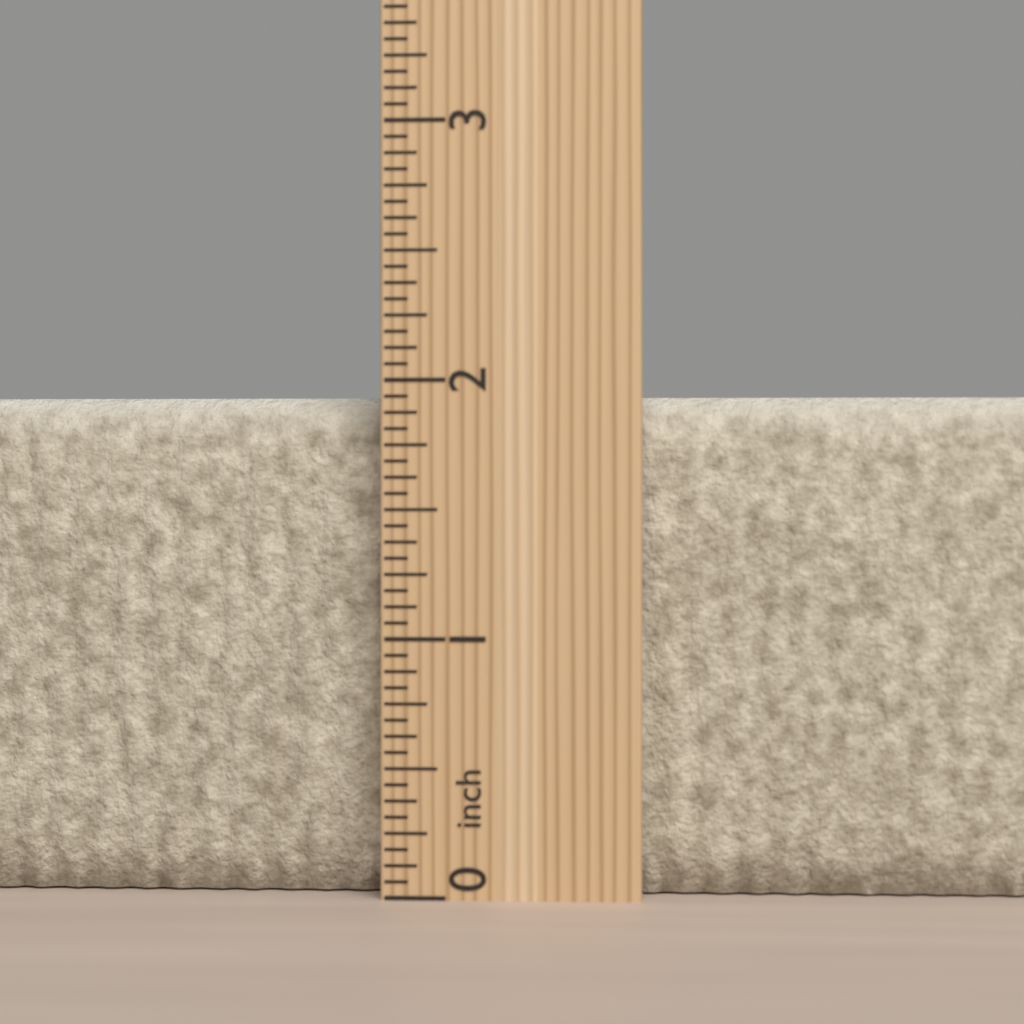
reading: 1.9375 inch
